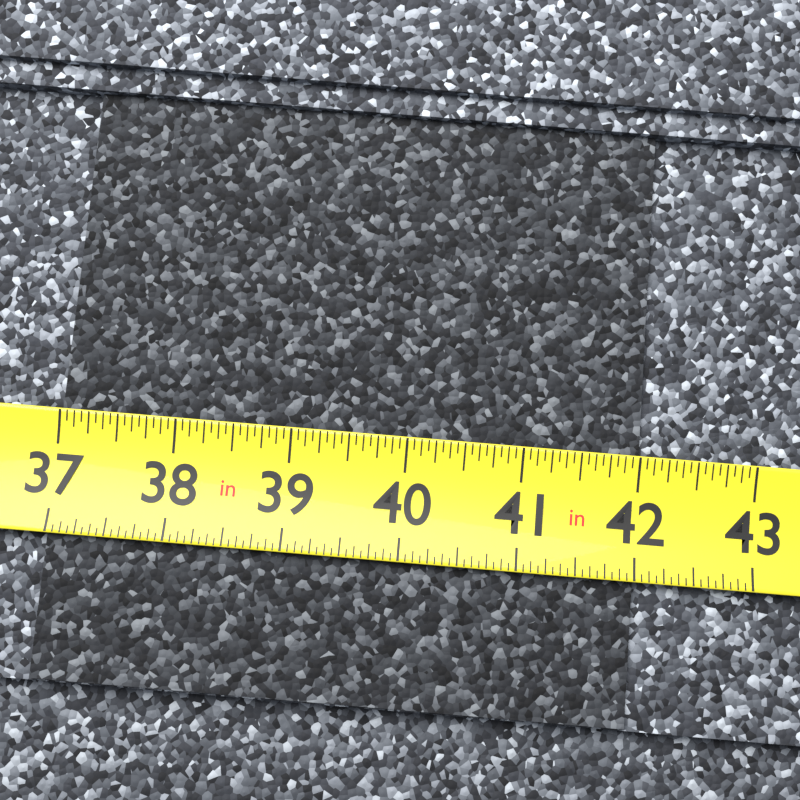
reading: 42.0000 in
